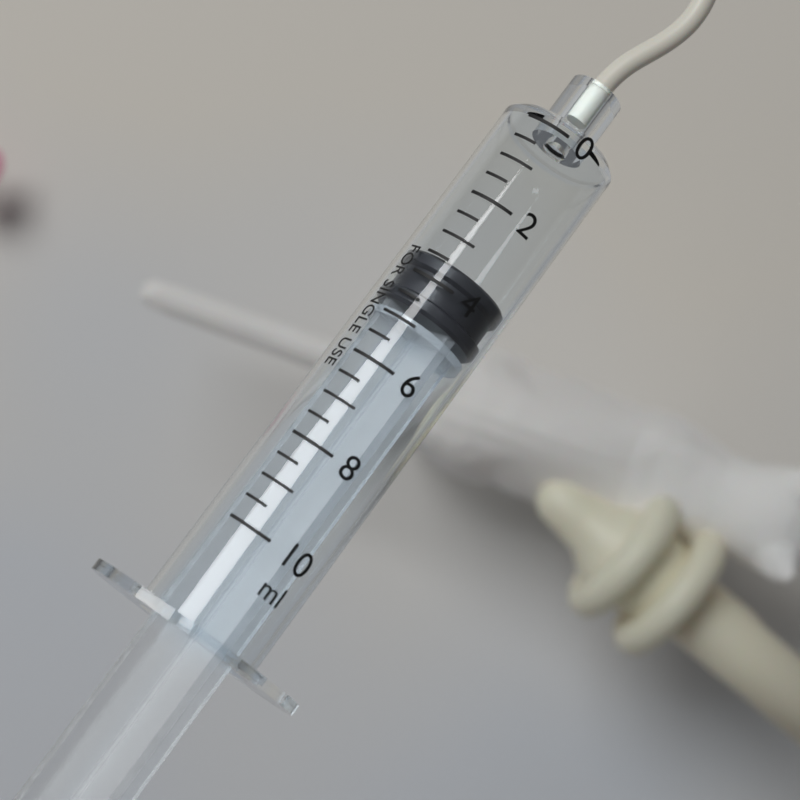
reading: 3.5 ml
